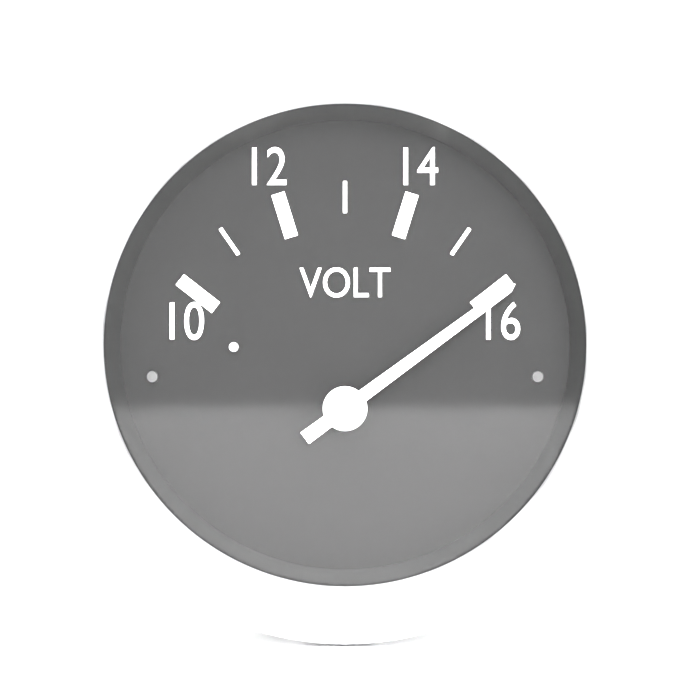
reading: 16.1 V
